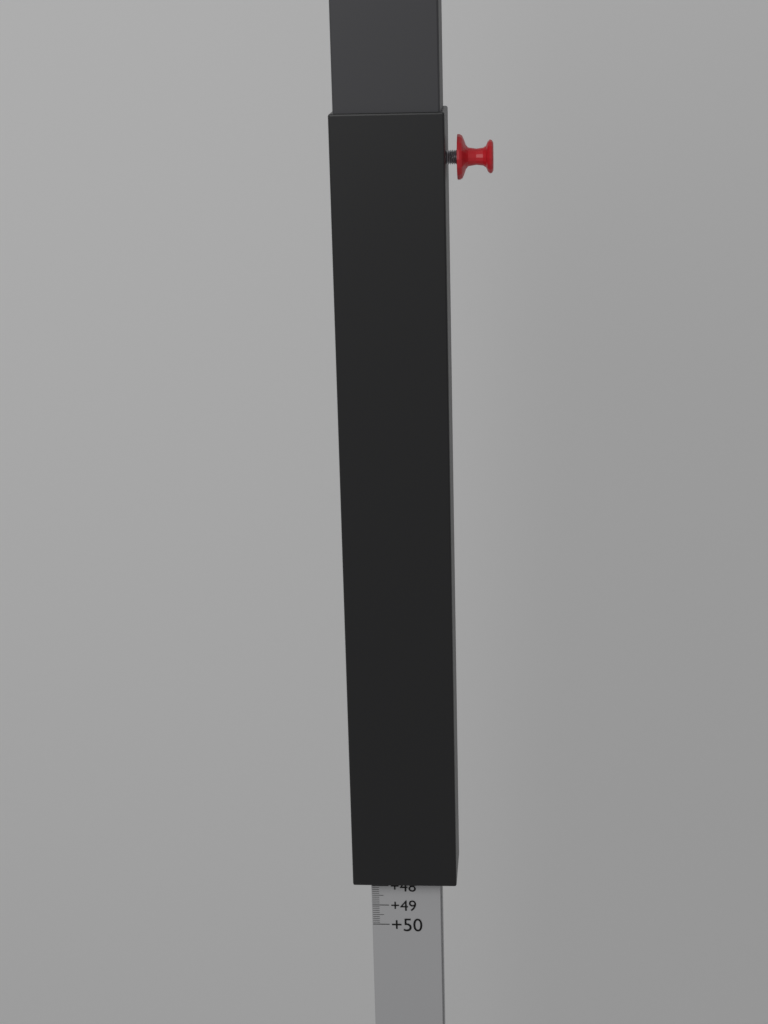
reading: 47.7 (no unit)
